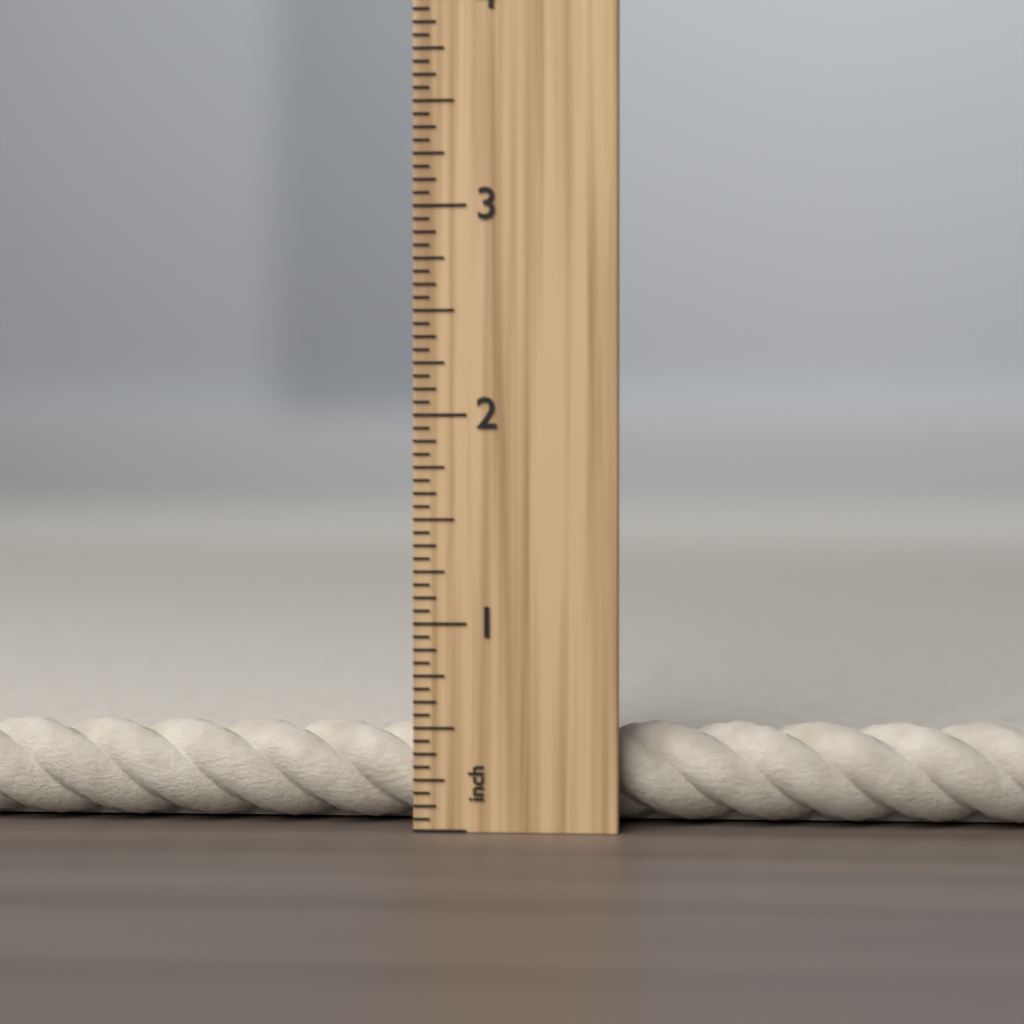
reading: 0.3750 inch
